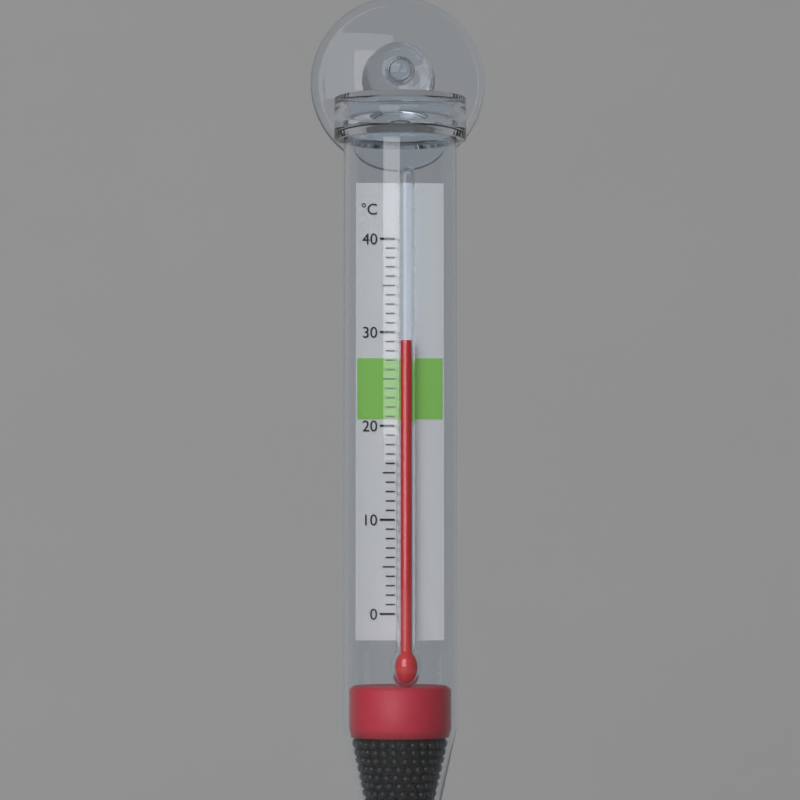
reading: 29 °C
